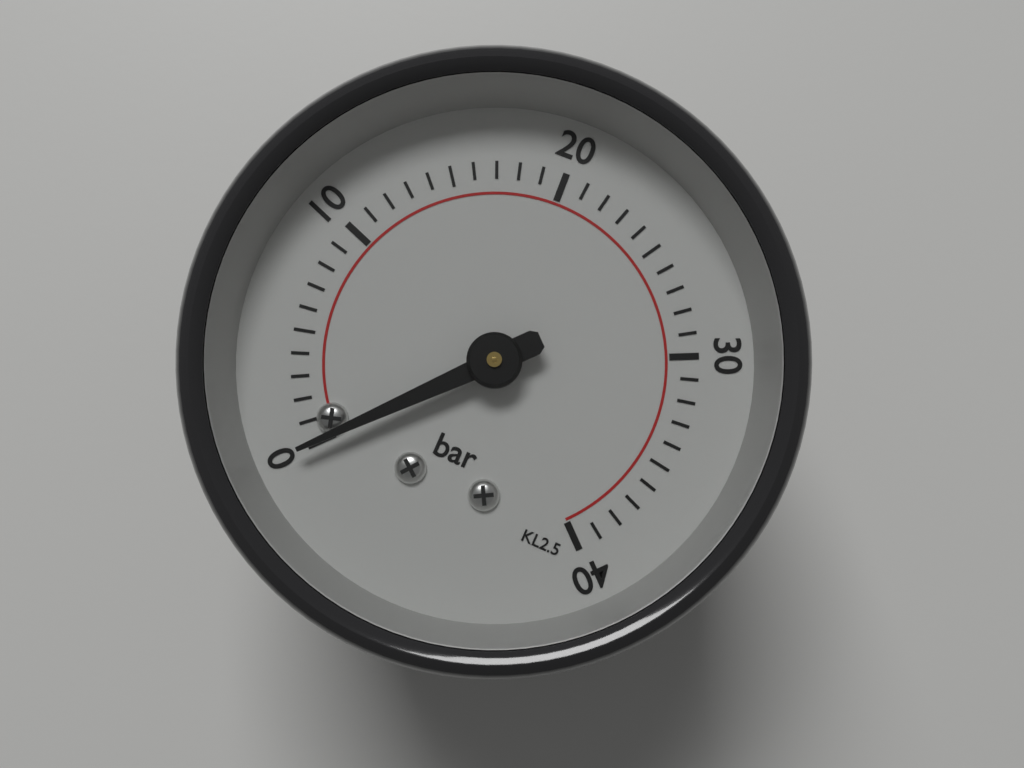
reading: 0 bar
